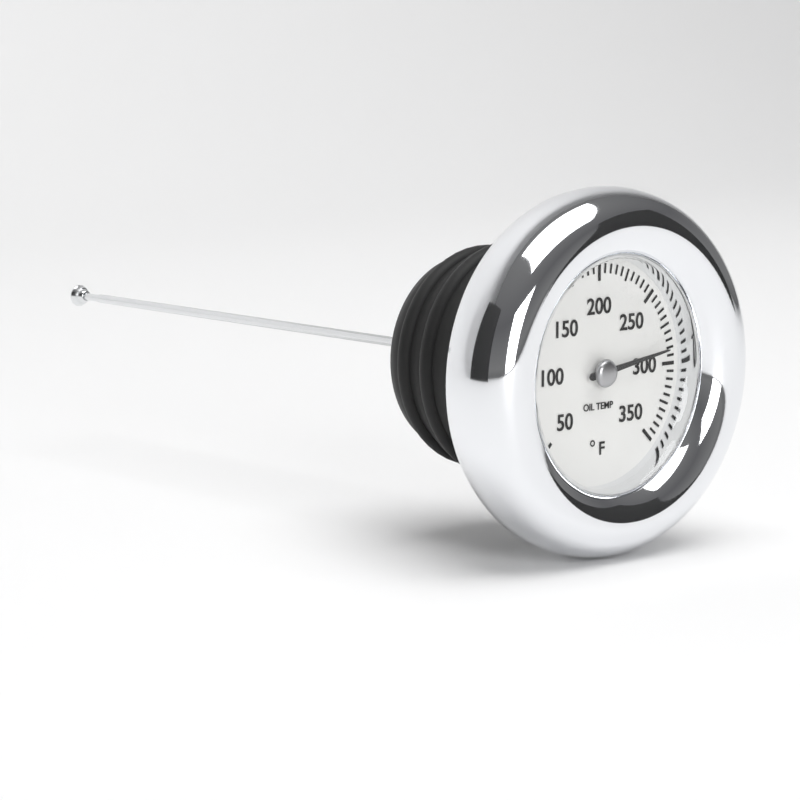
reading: 290 °F
